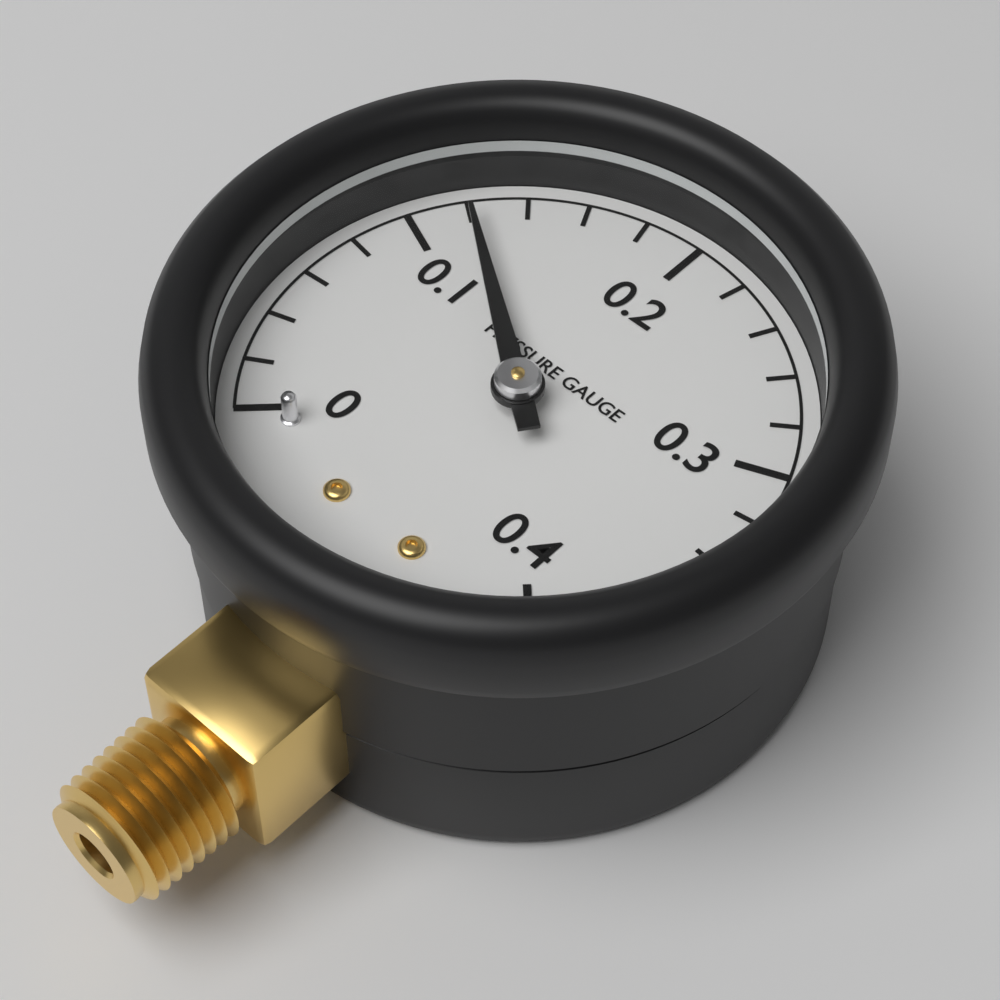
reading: 0.12 (no unit)
